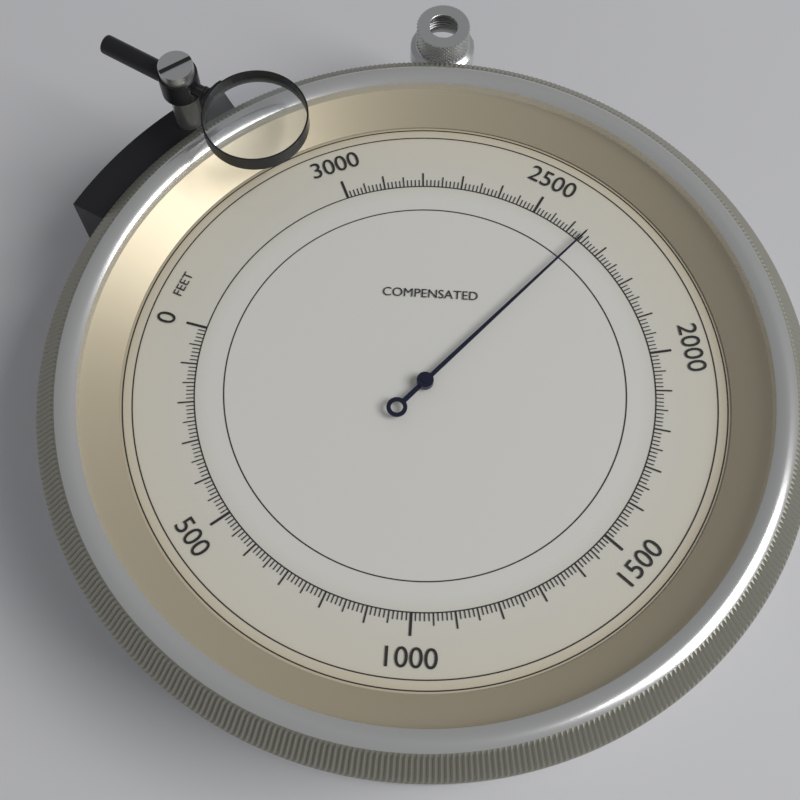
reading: 2360 feet
